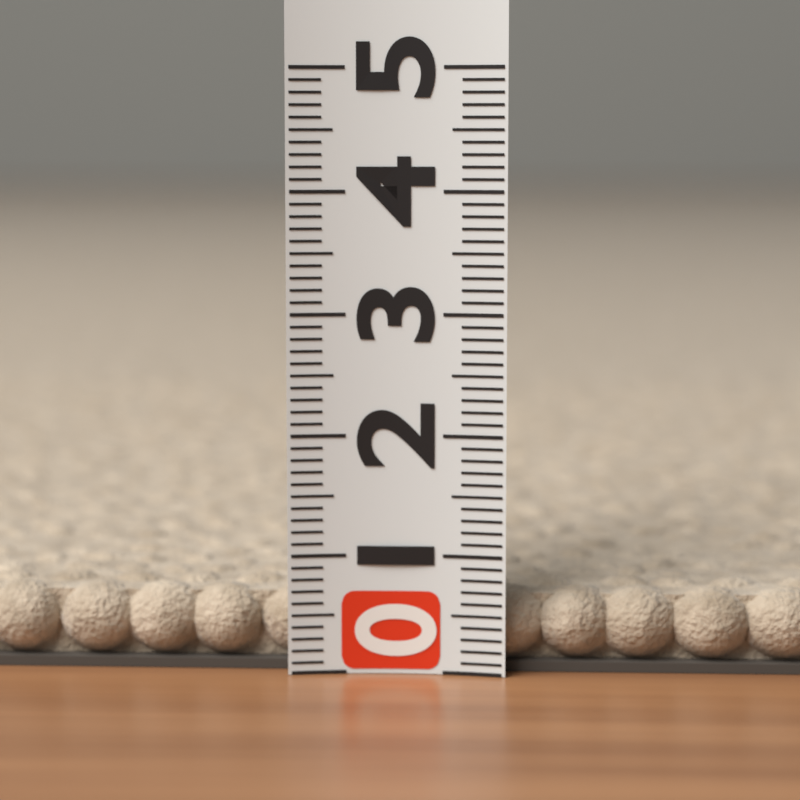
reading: 0.7 (no unit)
